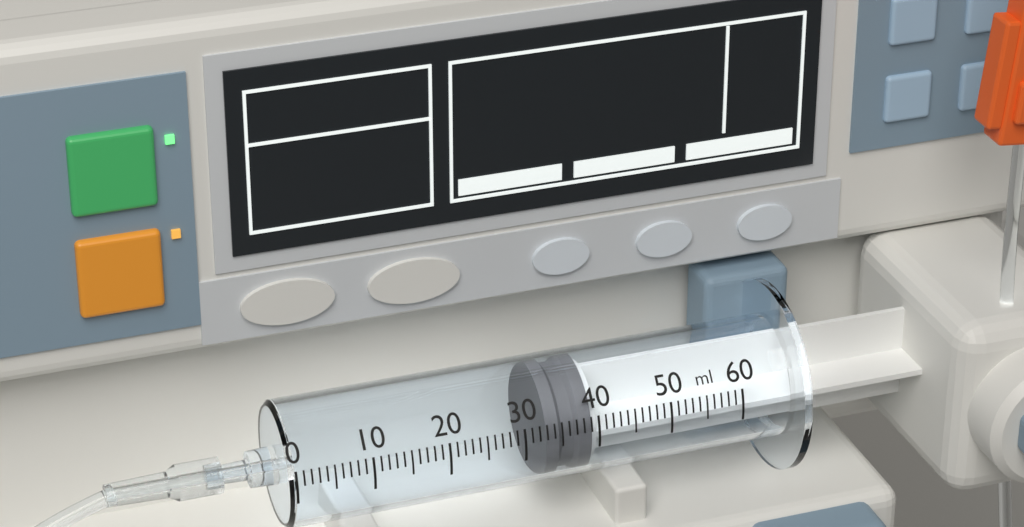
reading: 33 ml
